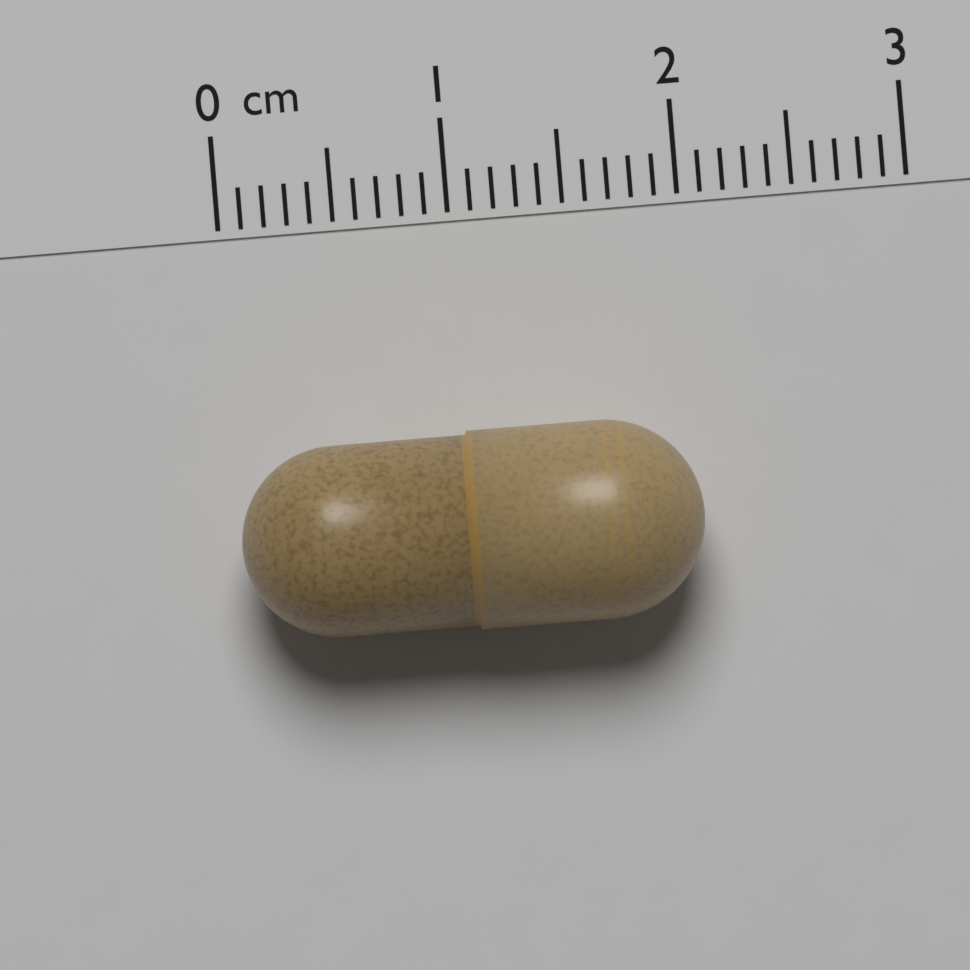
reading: 2.0 cm
